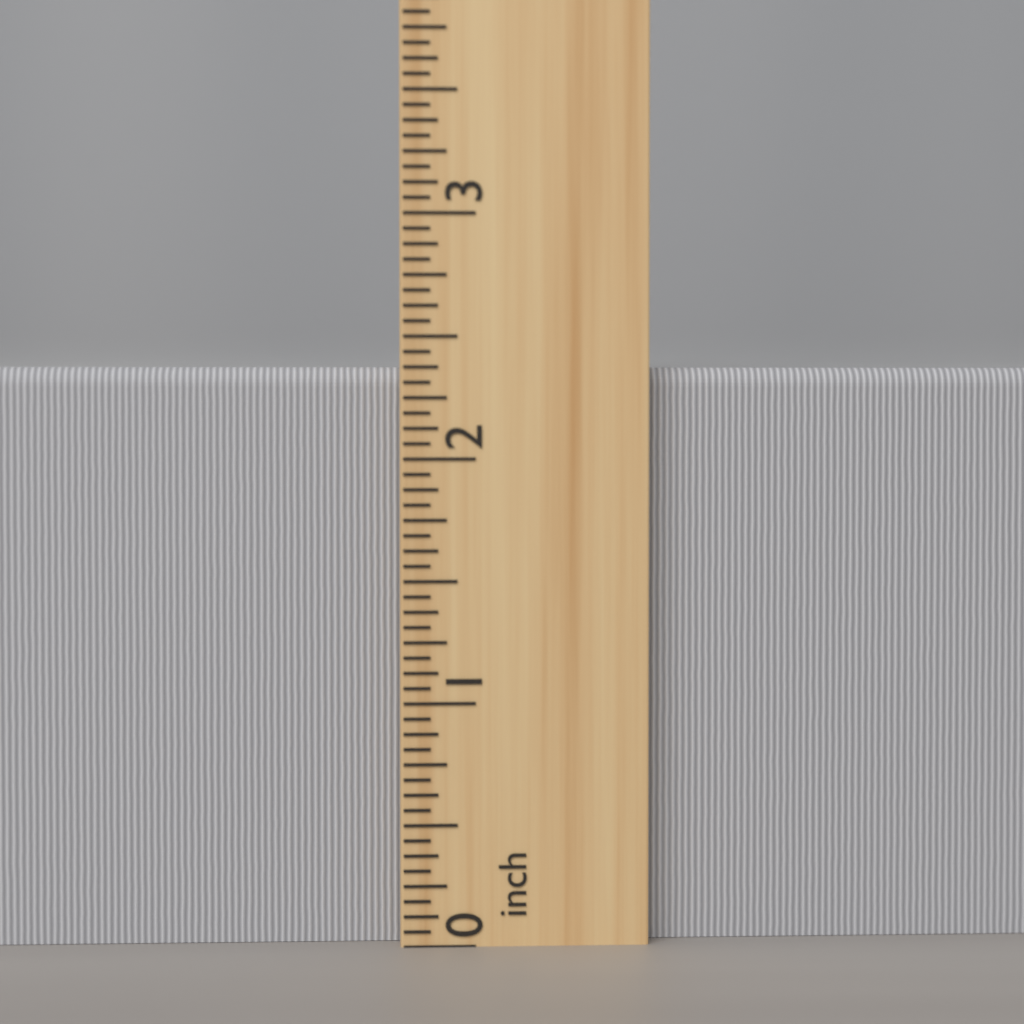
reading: 2.3750 inch
